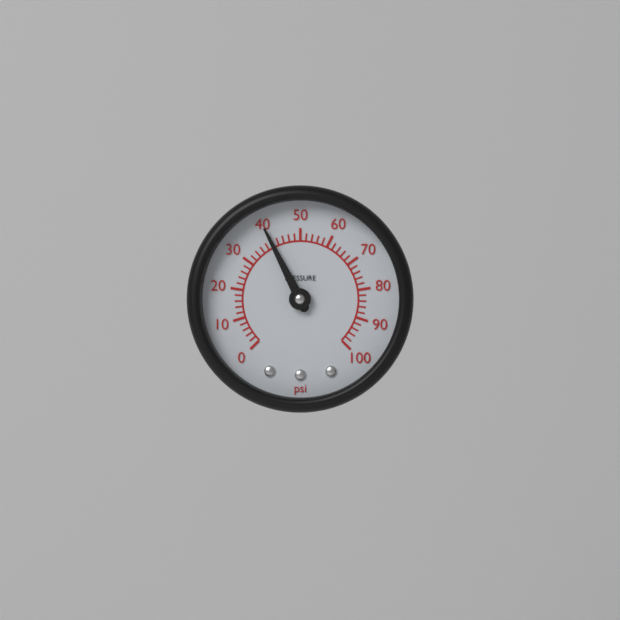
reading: 40 psi
